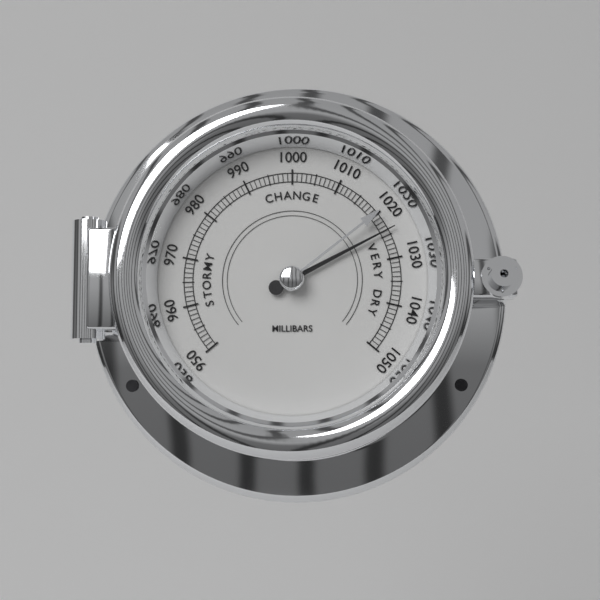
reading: 1024 mbar
